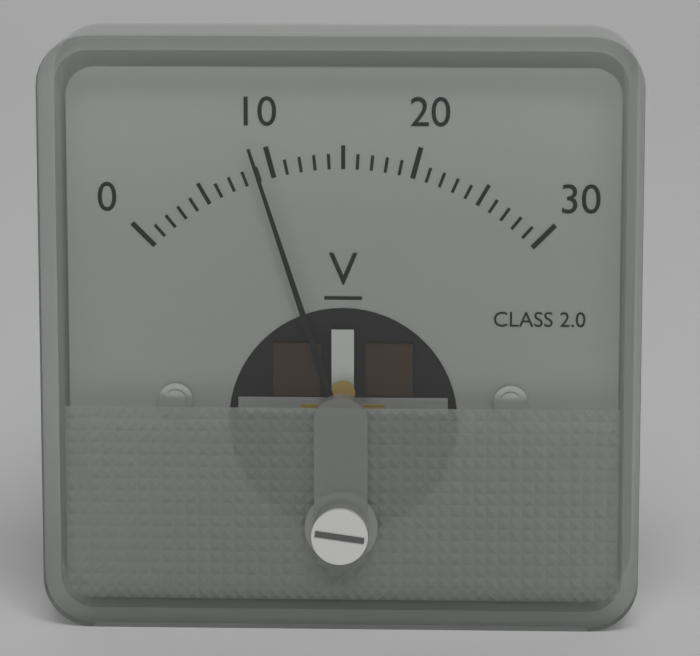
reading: 9 V
